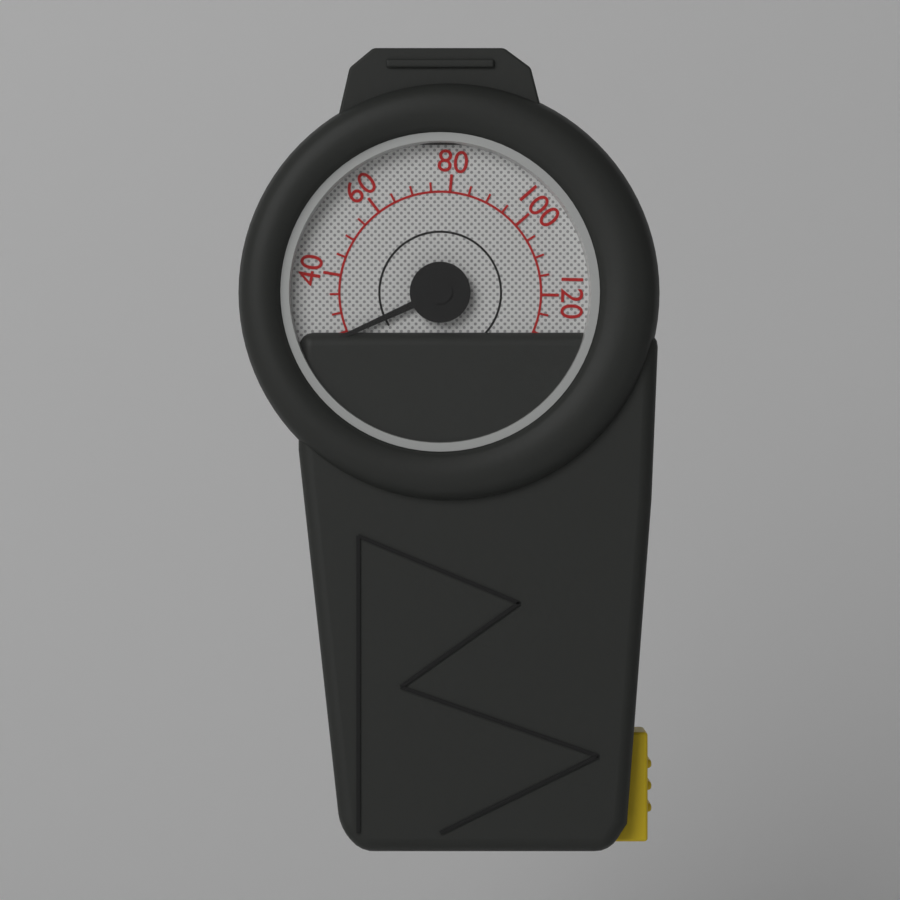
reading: 24 psi
